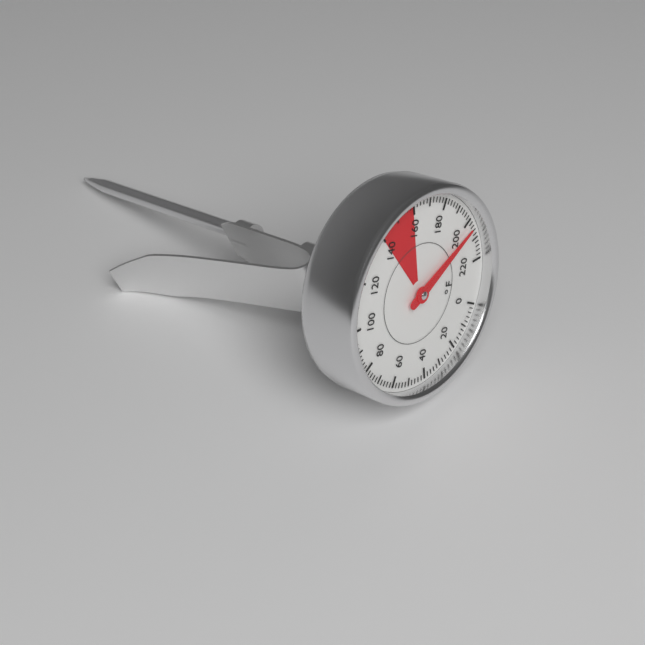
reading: 204 °F
